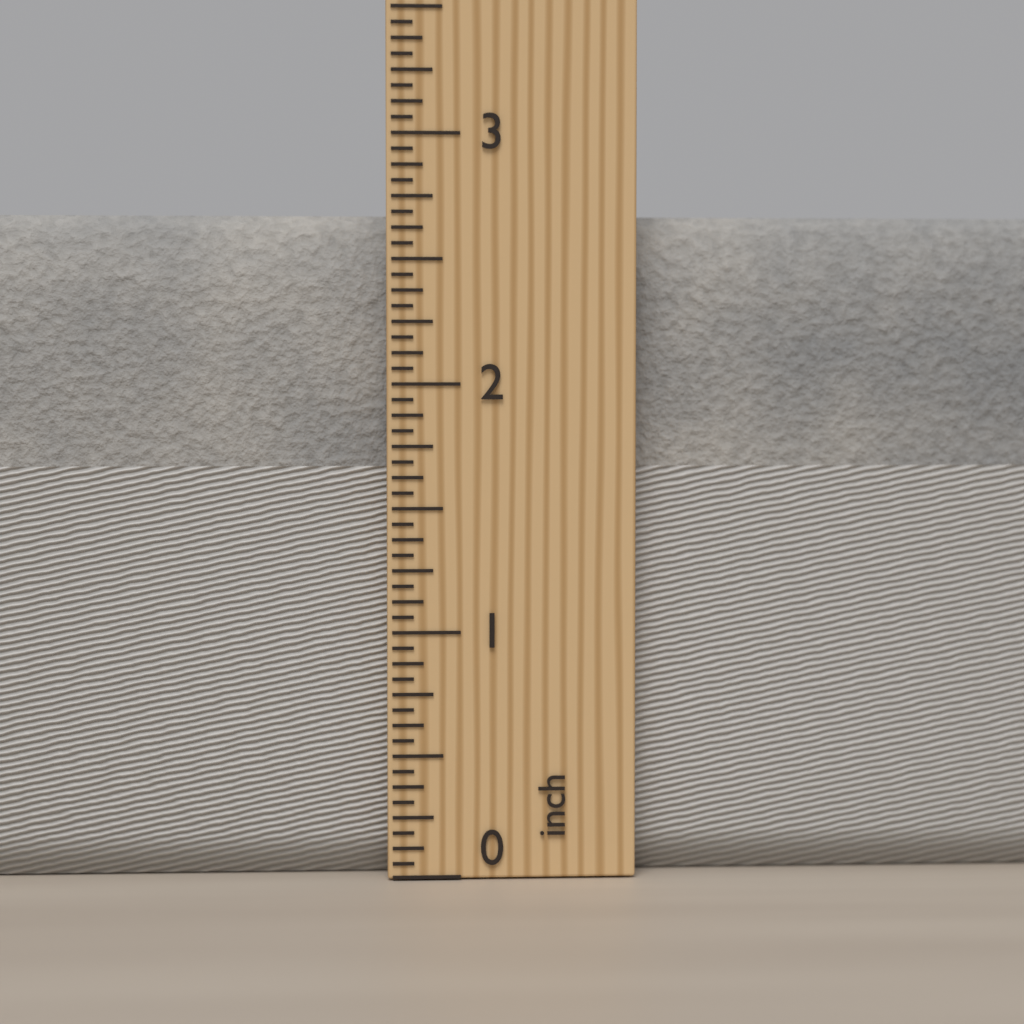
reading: 2.6875 inch
